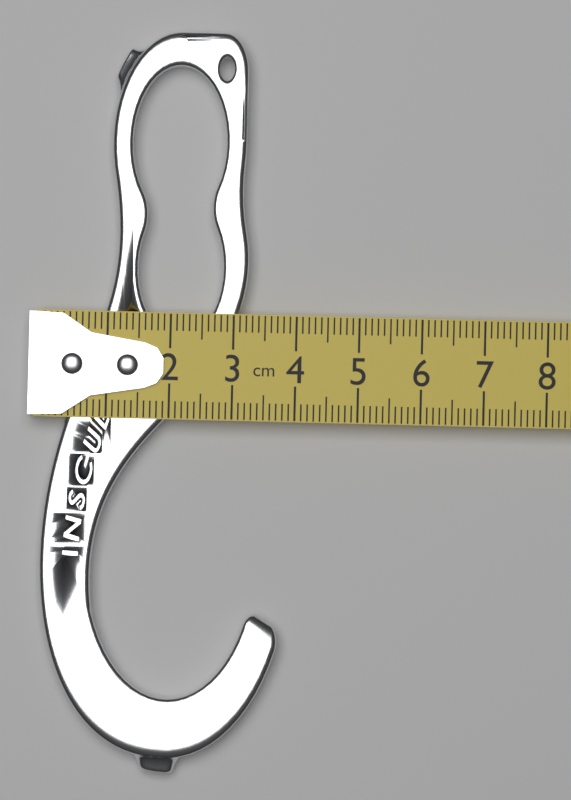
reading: 3.8 cm
